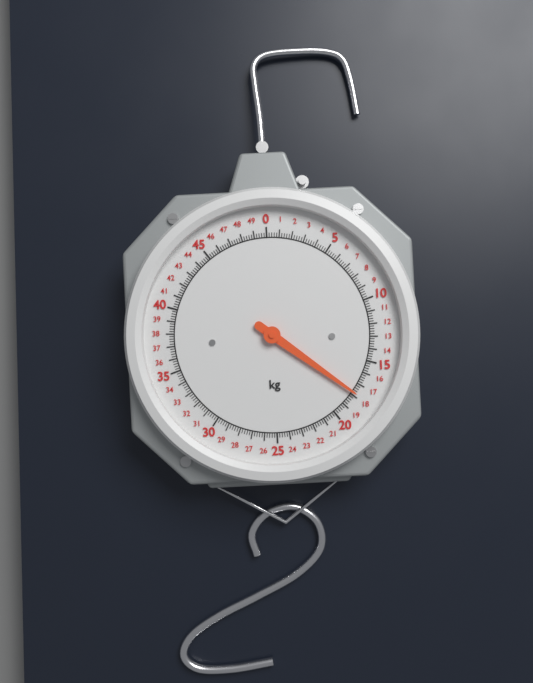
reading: 17.8 kg
